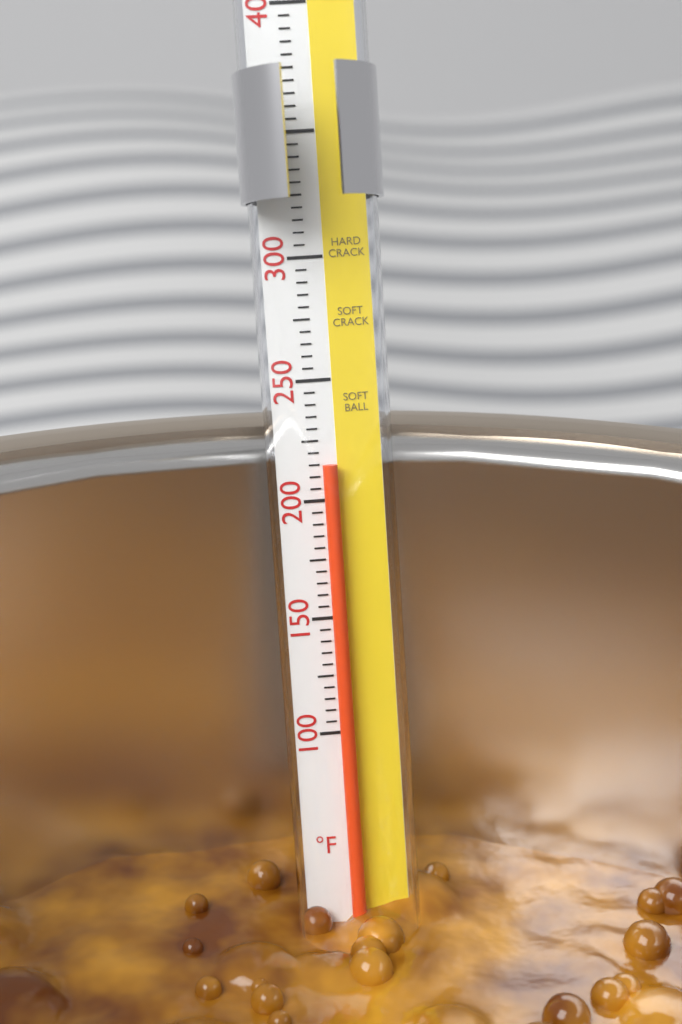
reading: 215 °F
